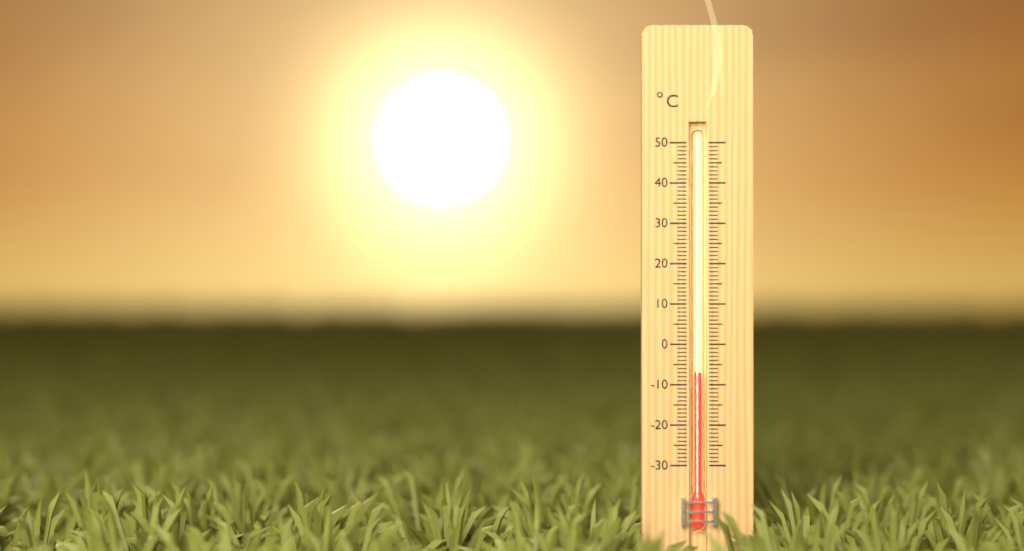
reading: -7 °C
